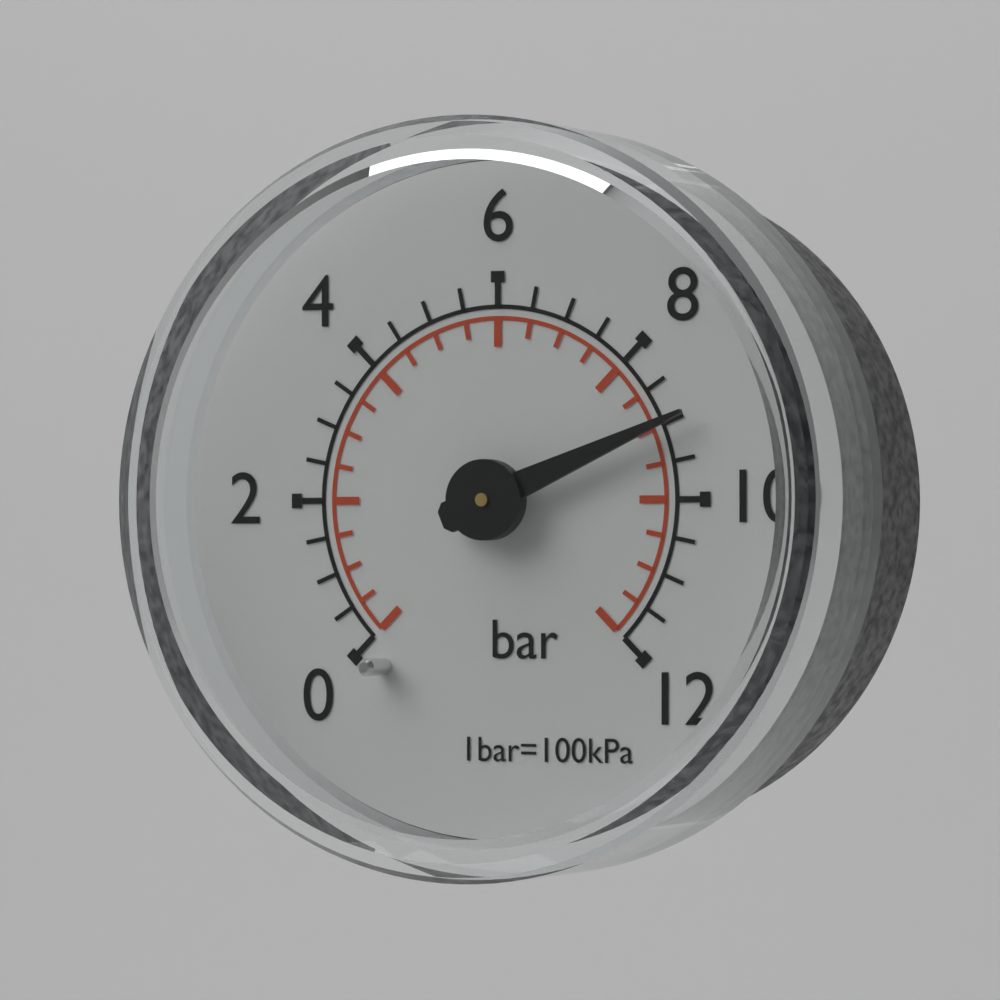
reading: 9.0 bar
